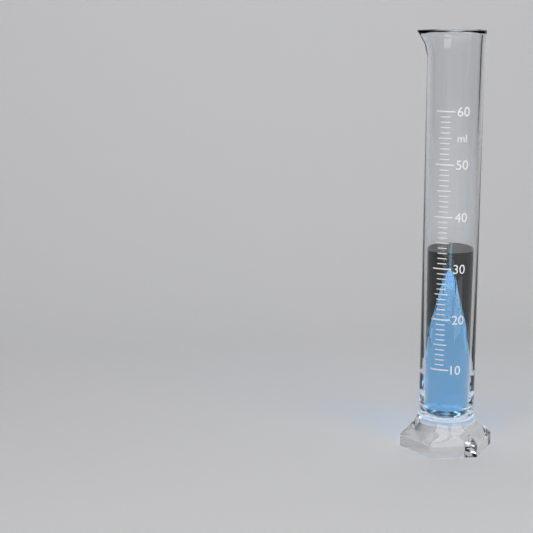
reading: 33 ml
